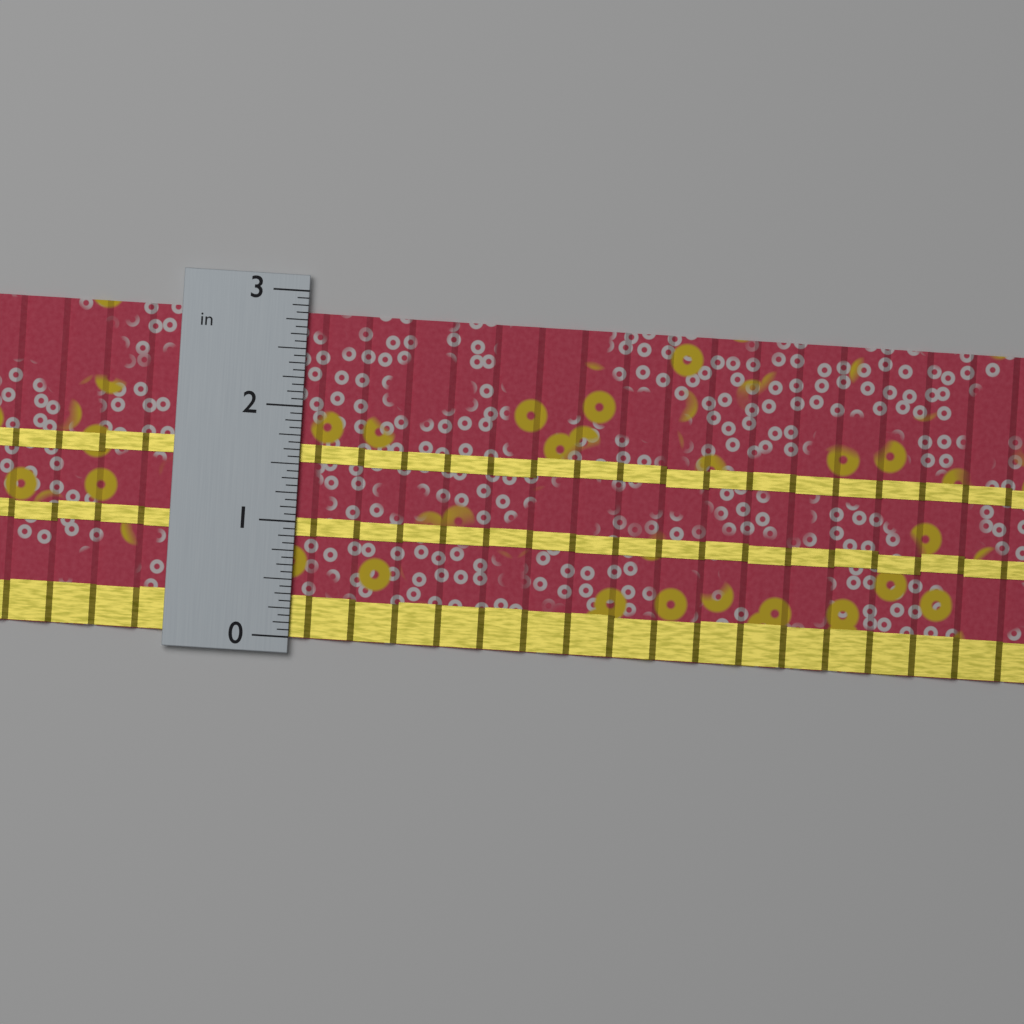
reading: 2.8125 in
